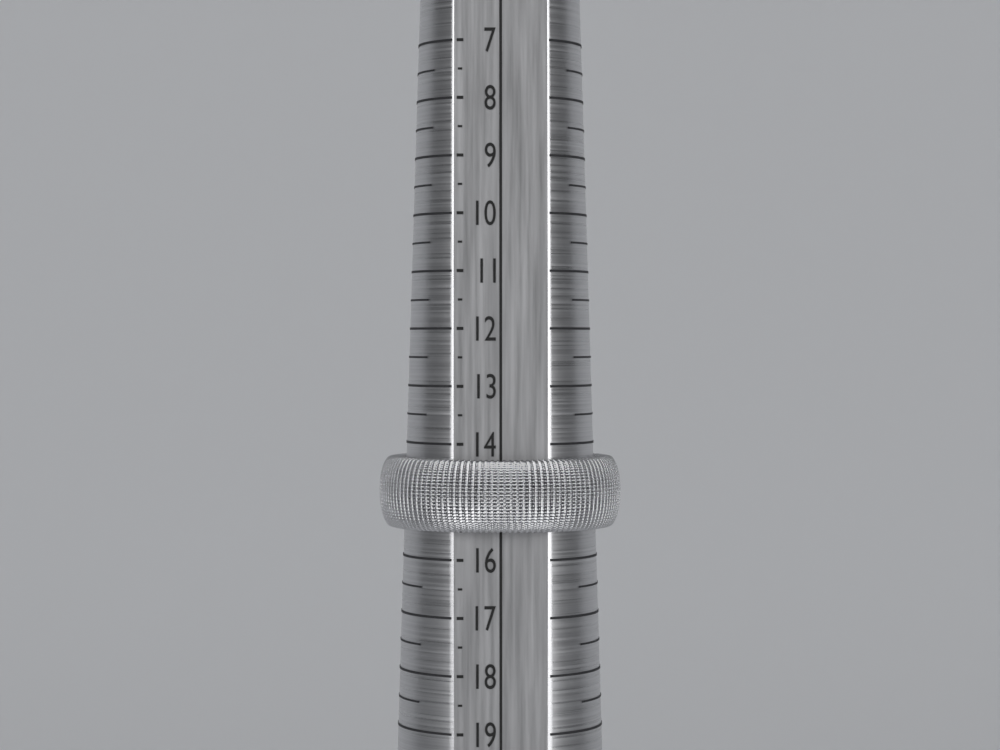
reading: 15.5 (no unit)
